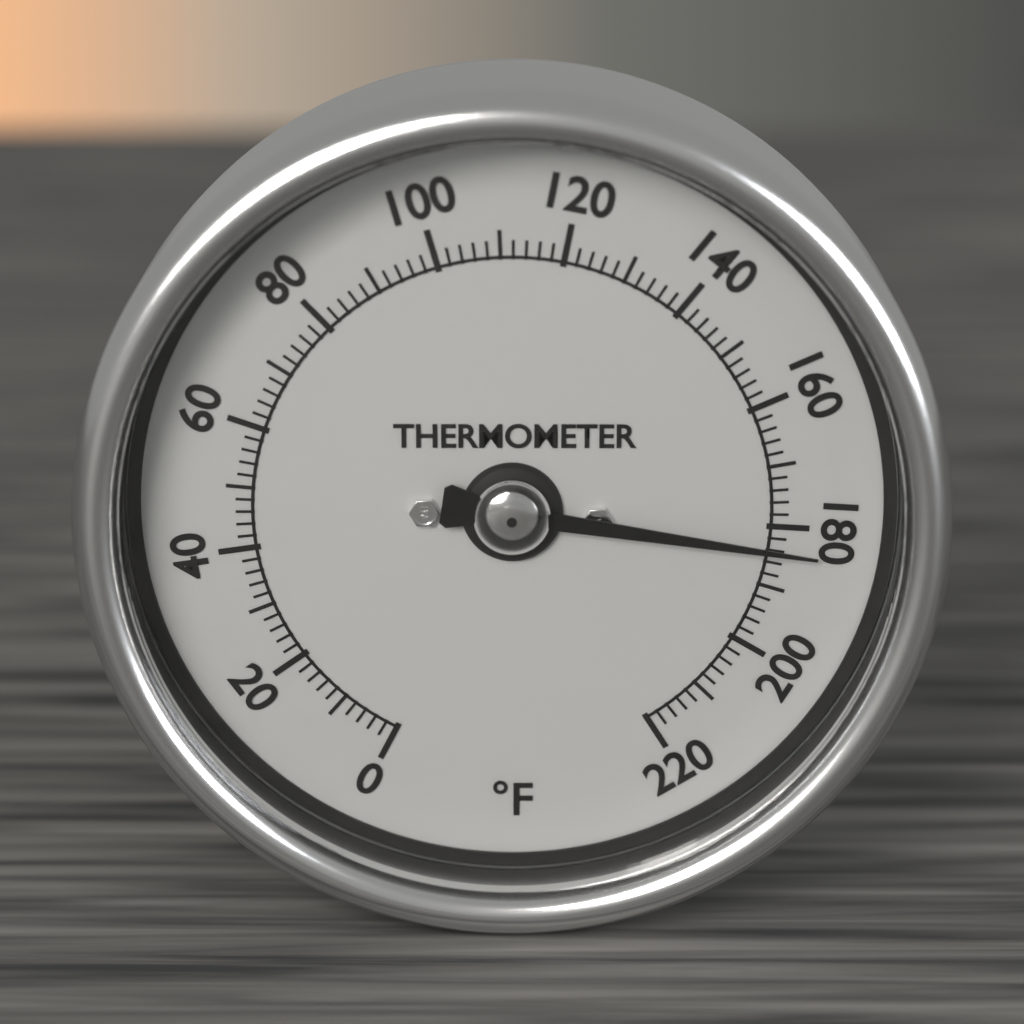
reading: 184 °F
